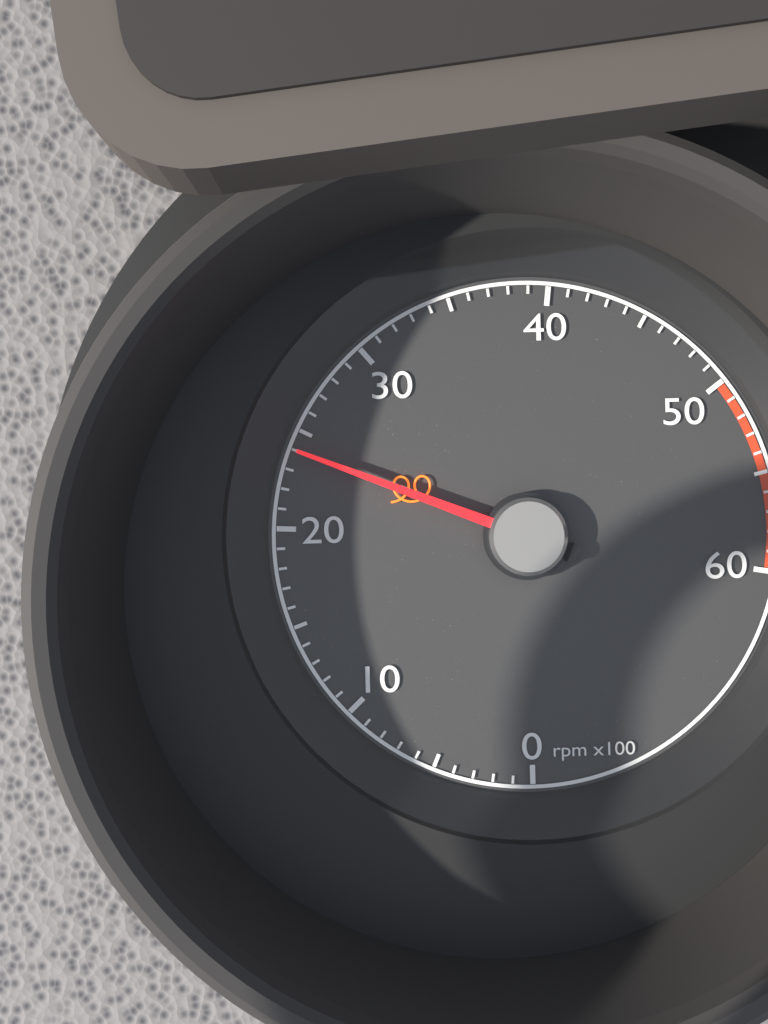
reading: 2400 rpm
